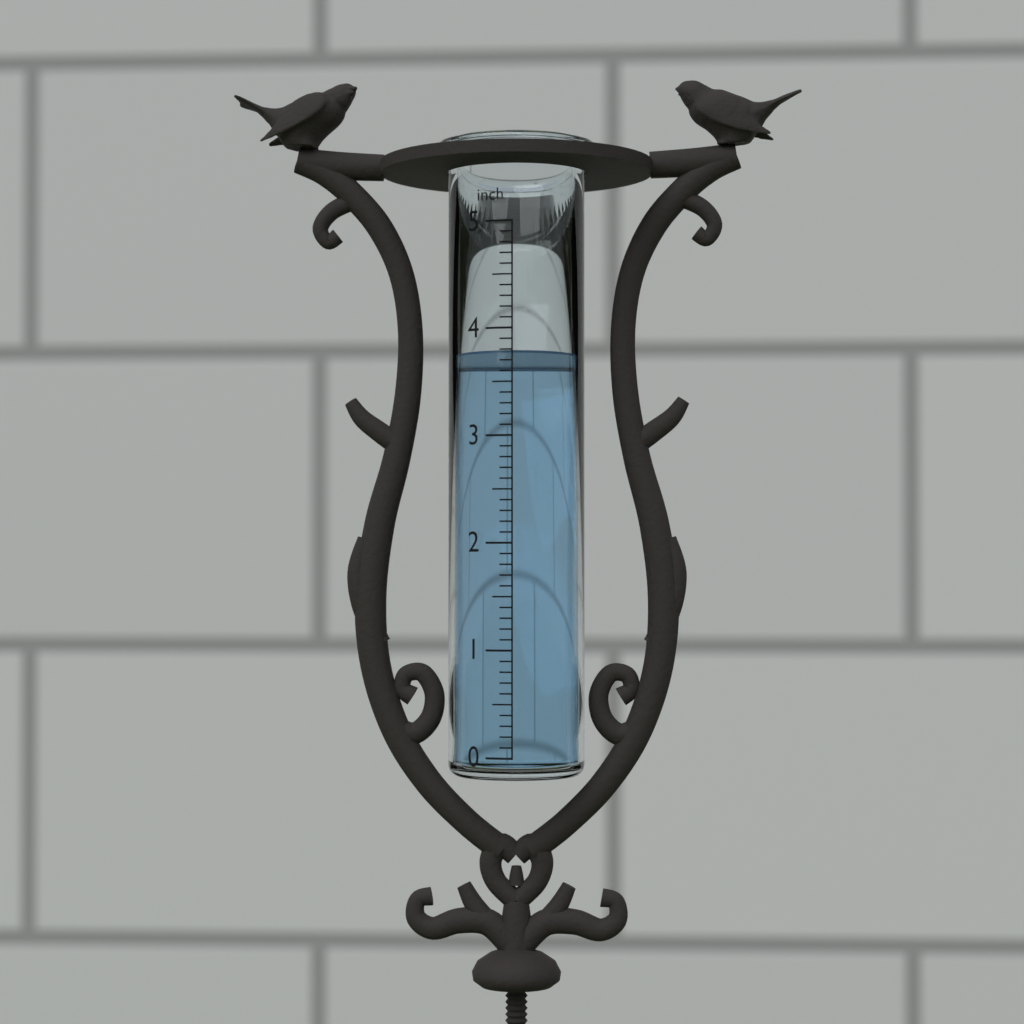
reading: 3.8 inch
